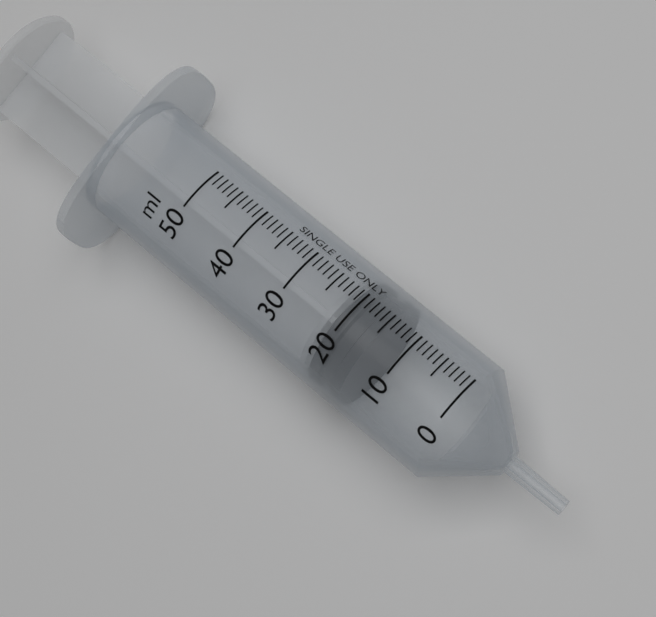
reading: 15 ml
